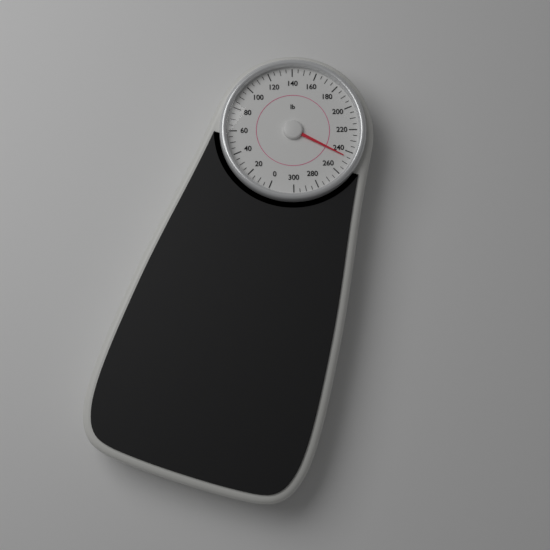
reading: 245 lb
